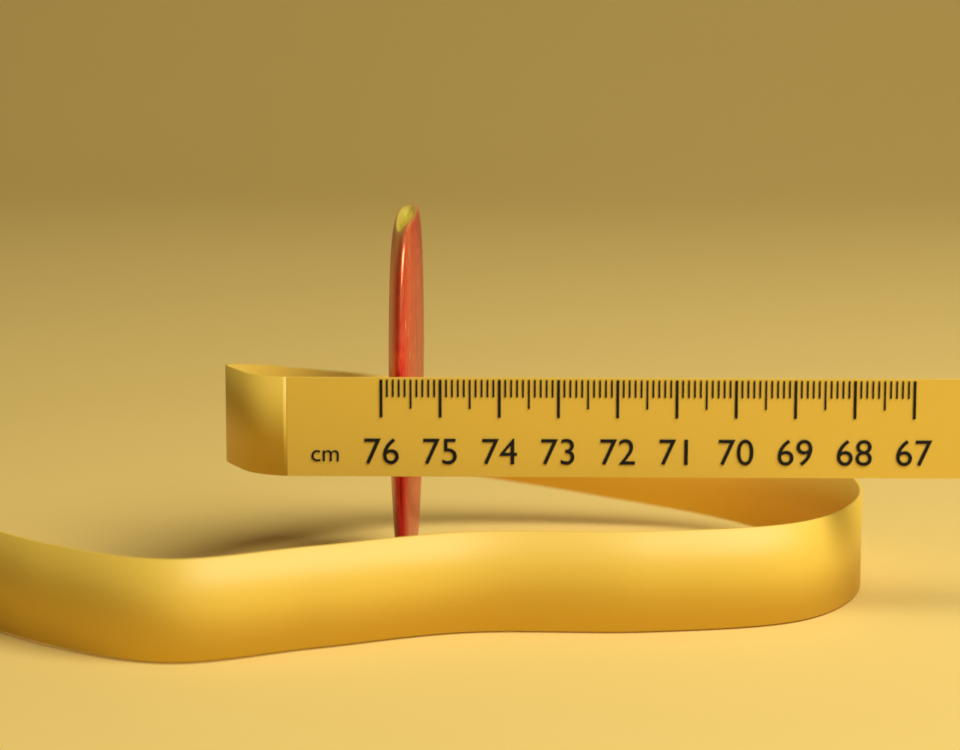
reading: 75.4 cm
